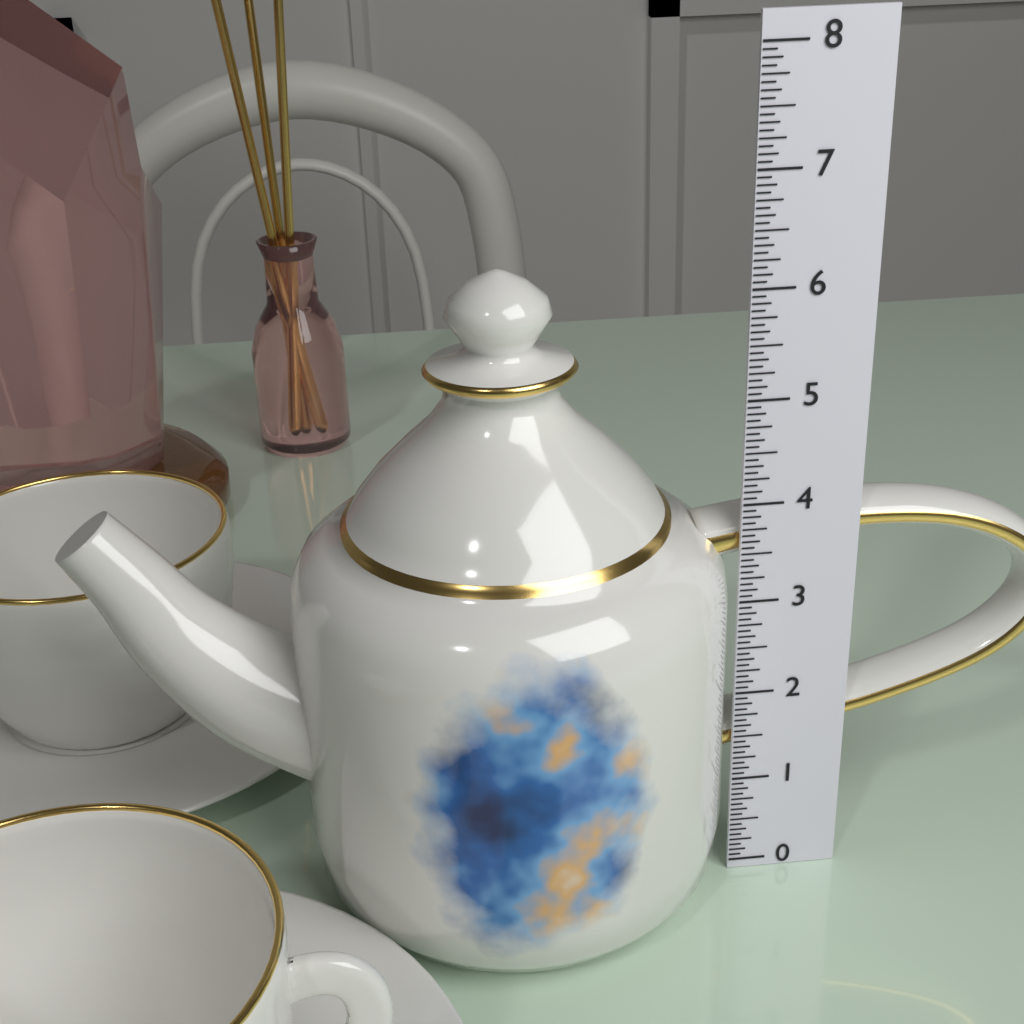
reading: 6.1875 (no unit)
